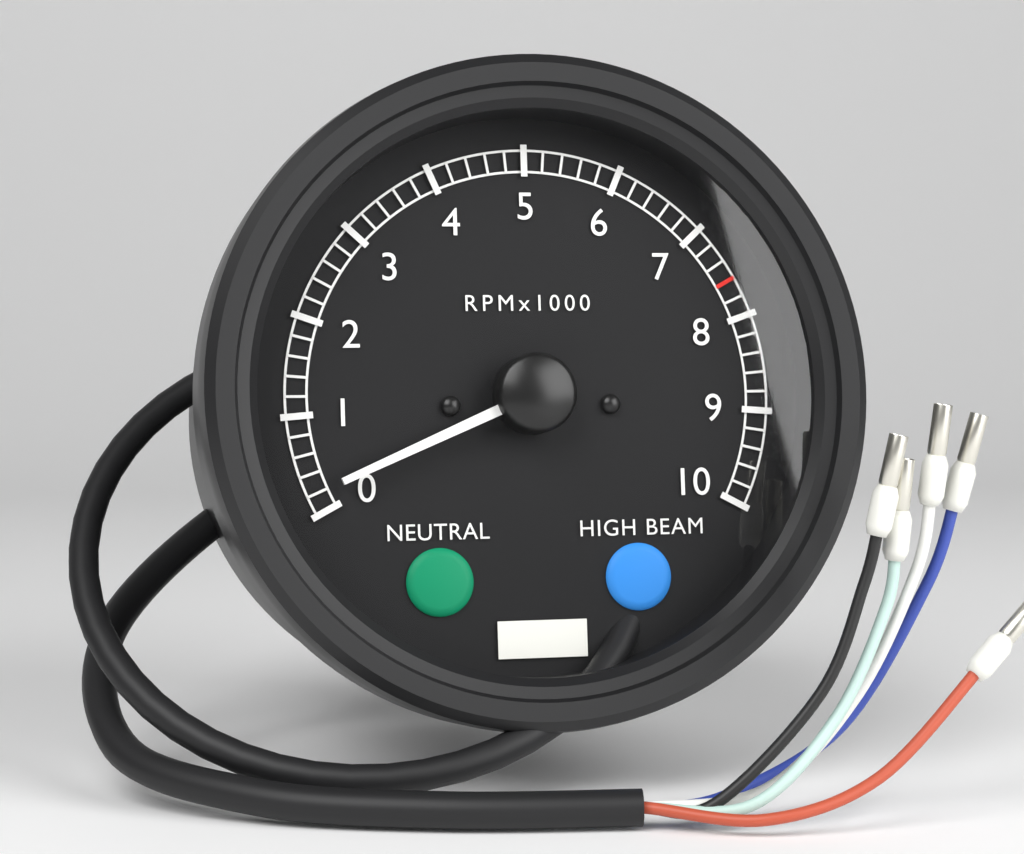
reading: 200 RPM
